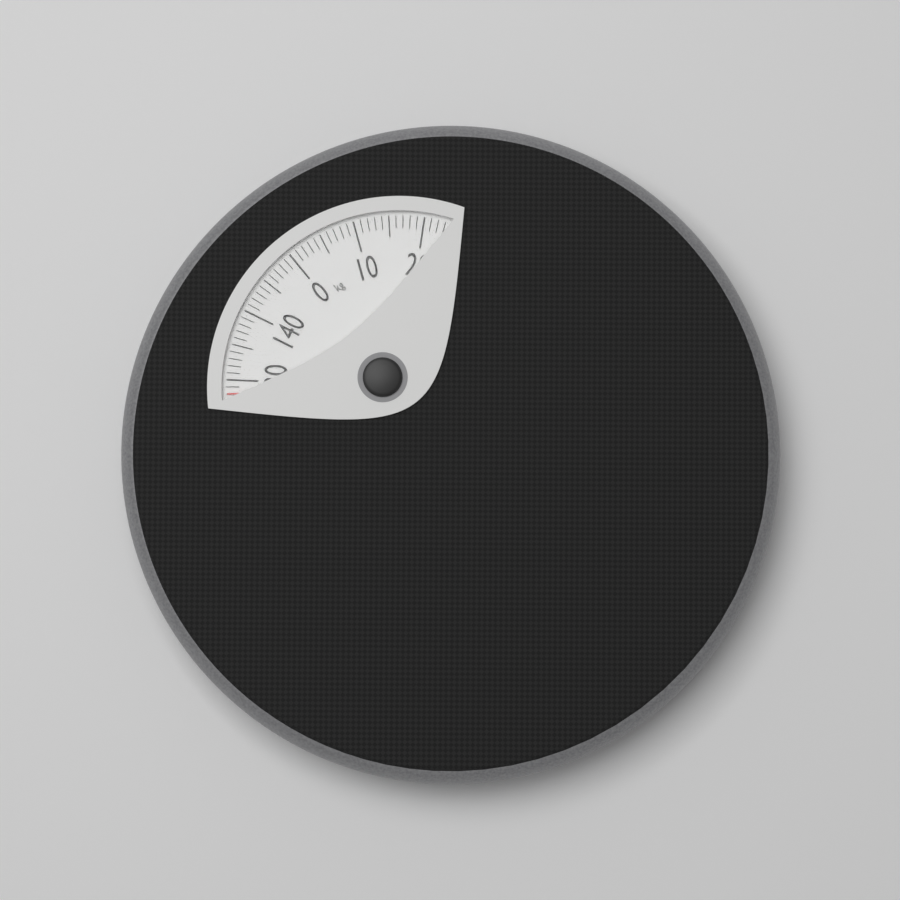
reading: 128 kg
